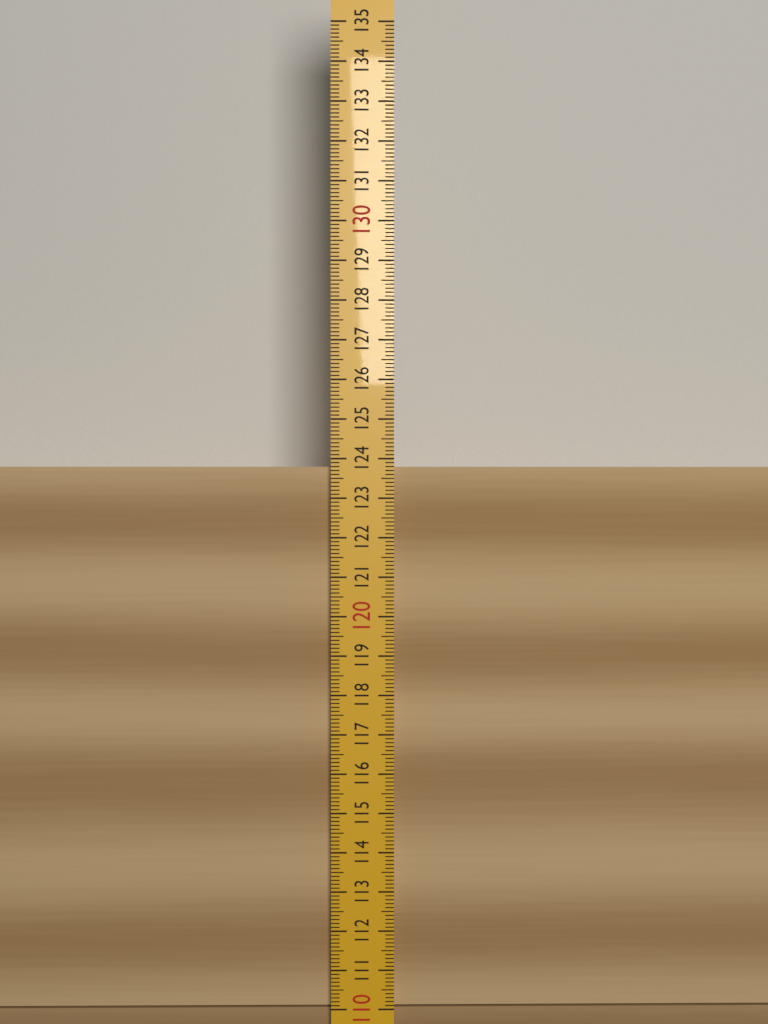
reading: 123.8 (no unit)
